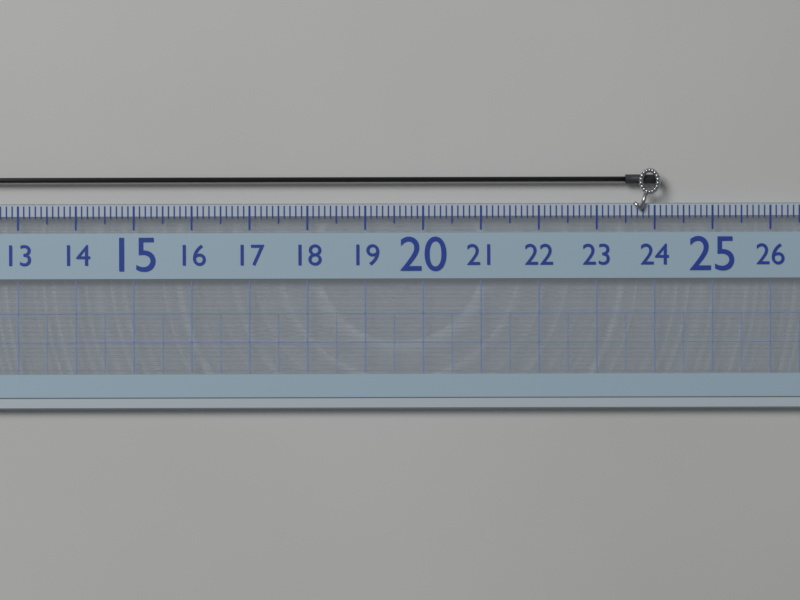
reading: 24.1 (no unit)
